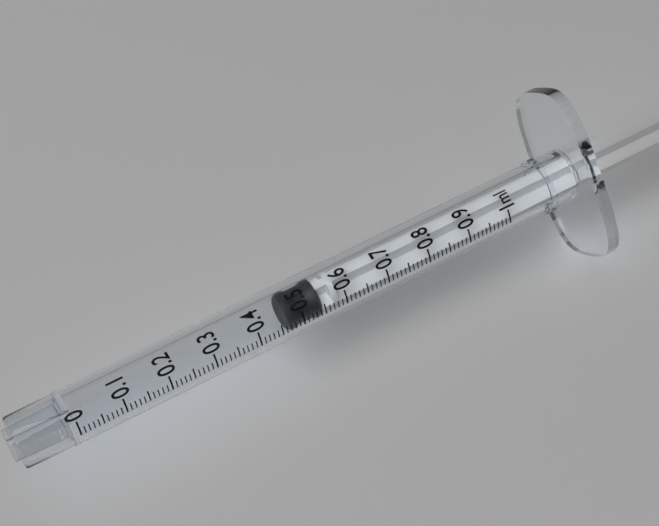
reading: 0.47 ml
